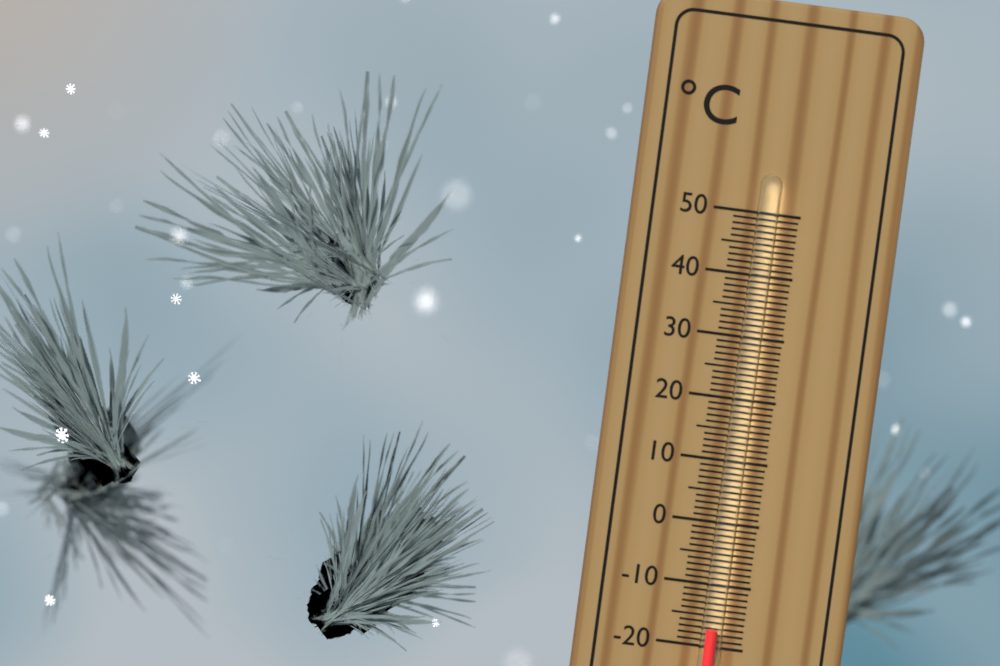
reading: -17 °C
